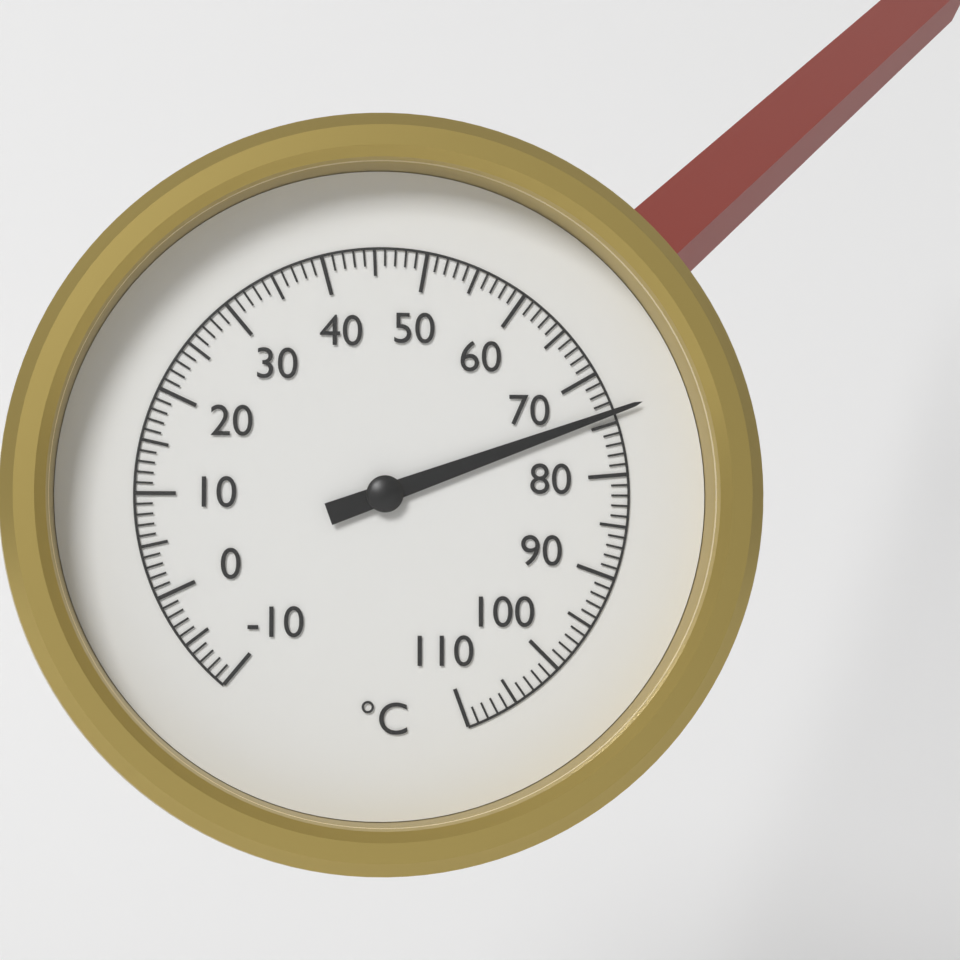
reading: 74 °C
